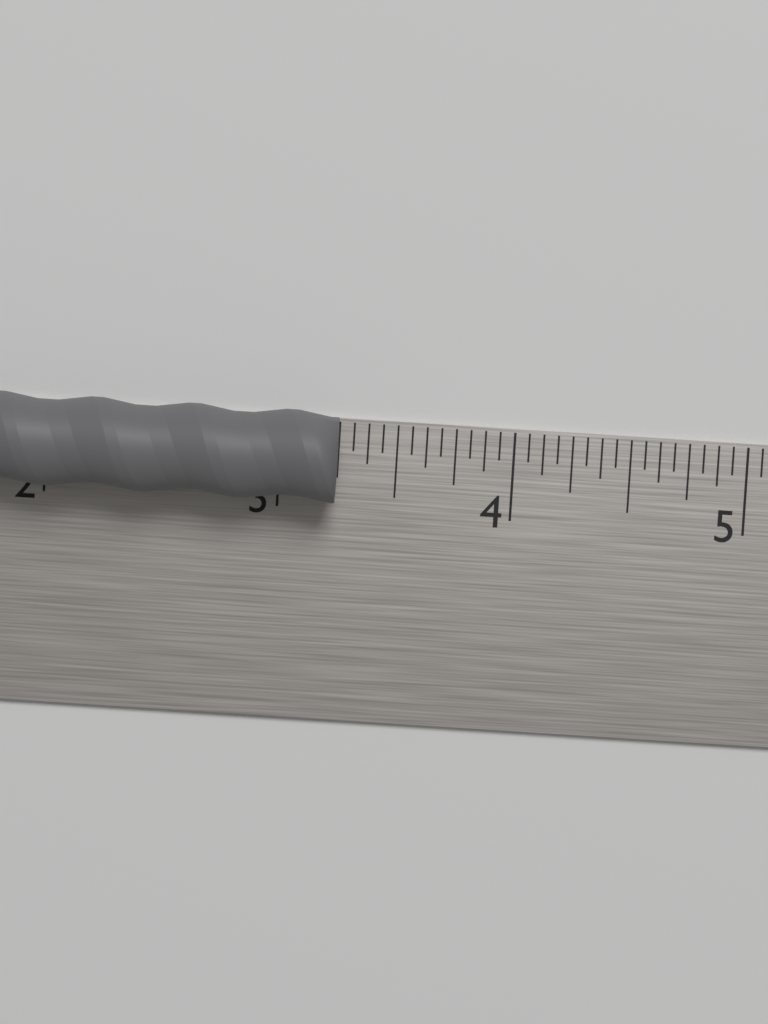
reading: 3.2500 in
